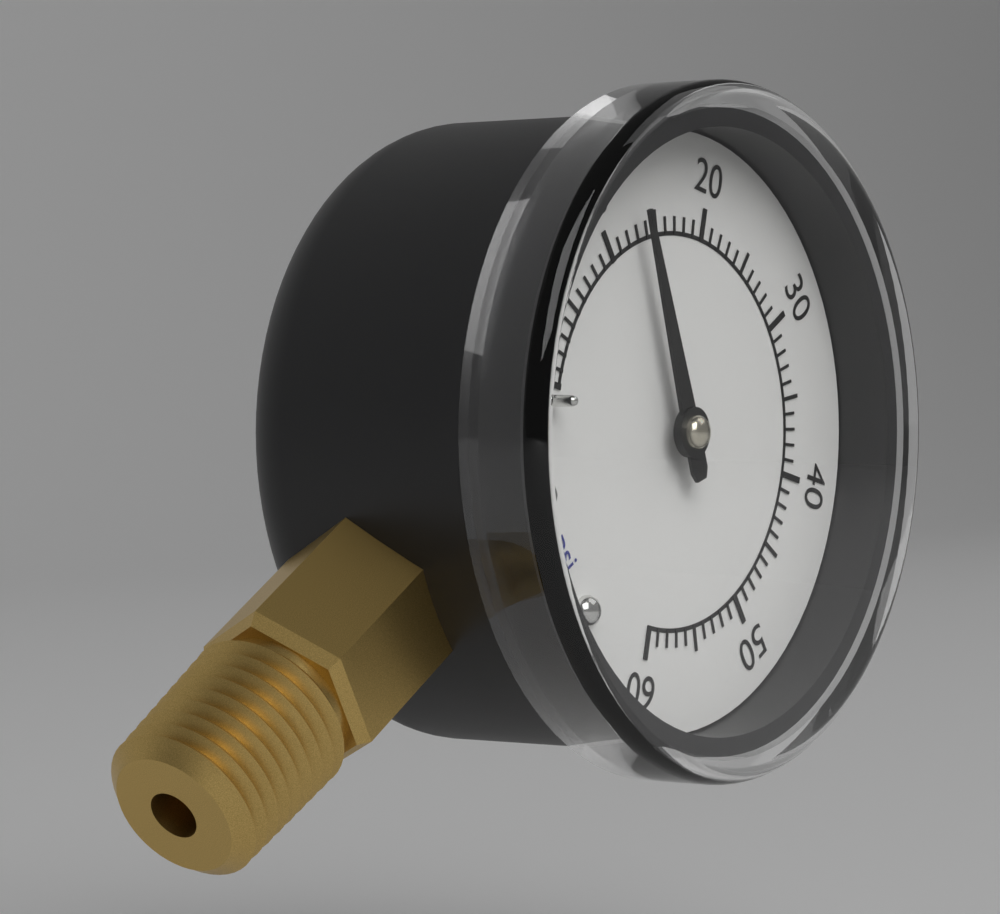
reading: 13 psi
